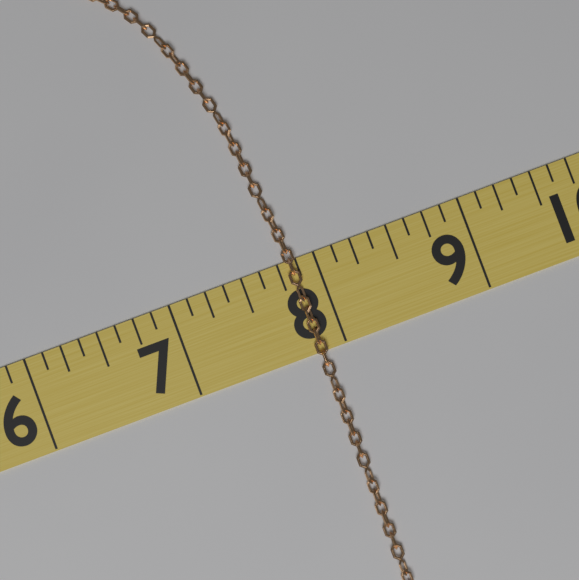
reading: 7.875 (no unit)
